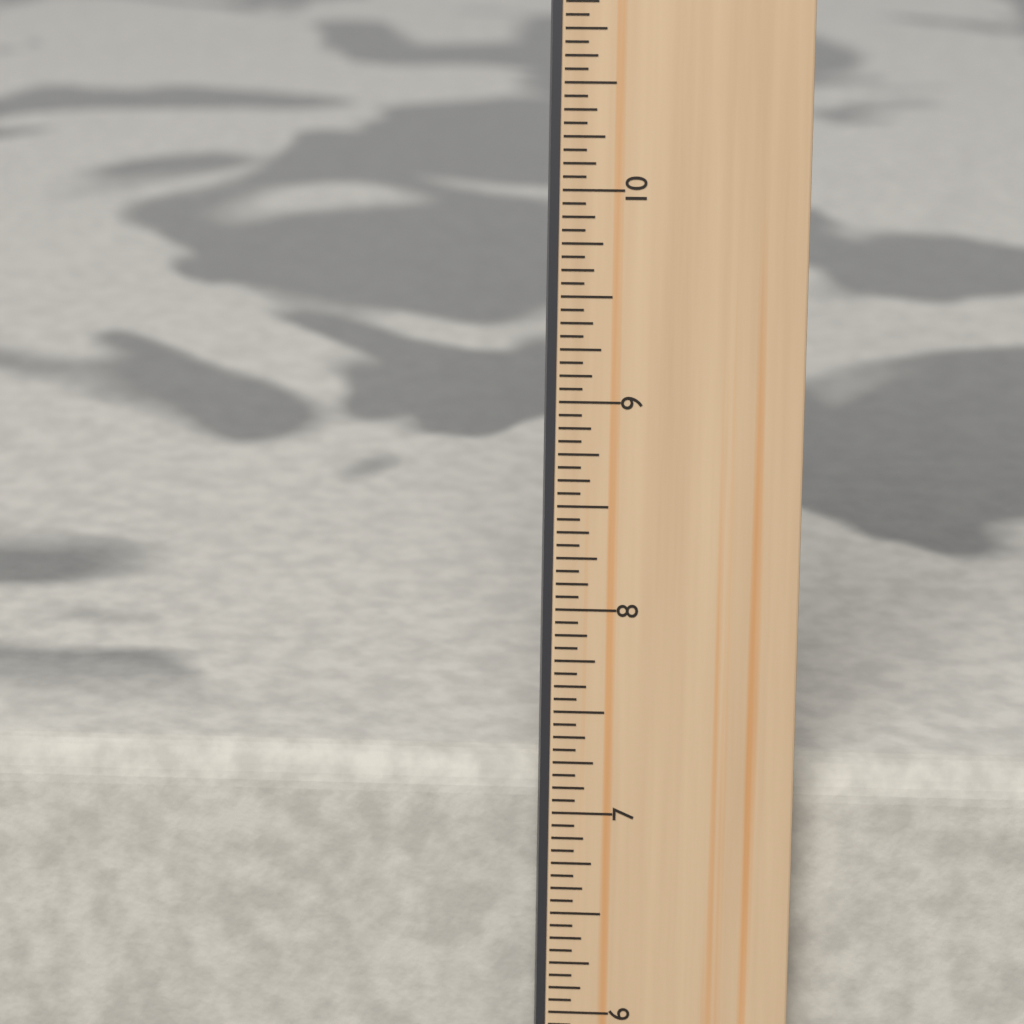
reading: 7.1875 in
